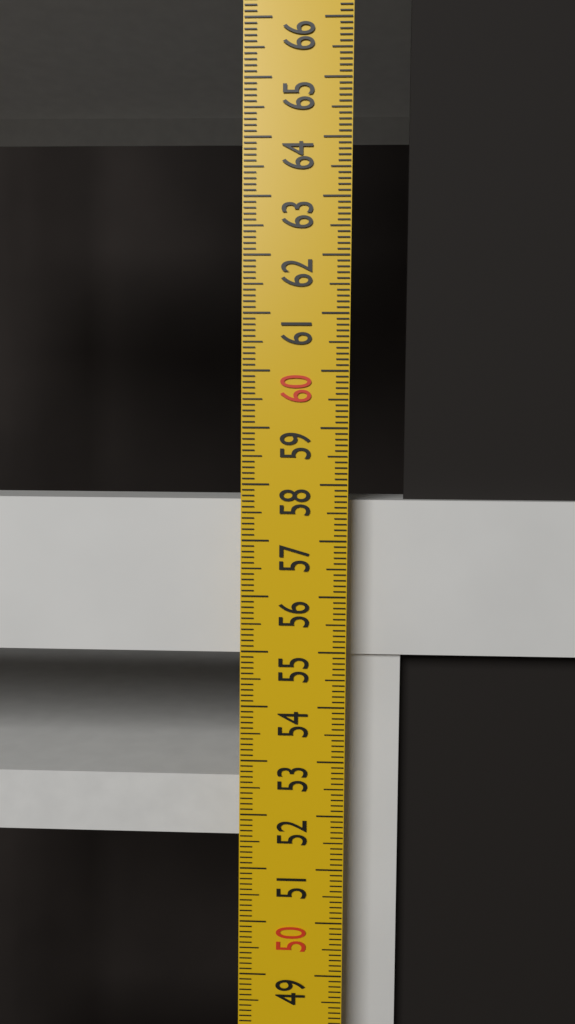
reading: 57.7 cm
